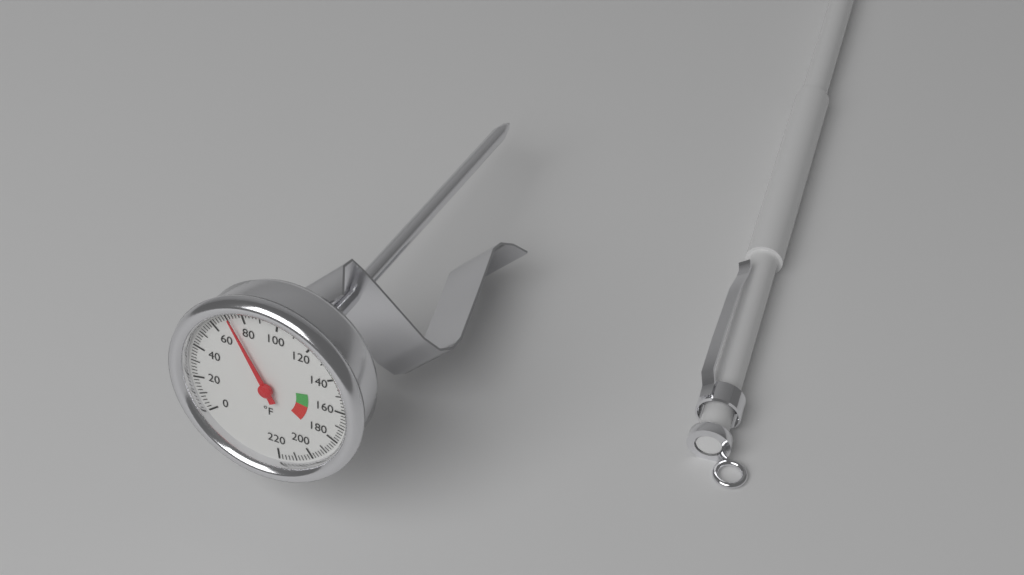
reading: 72 °F
